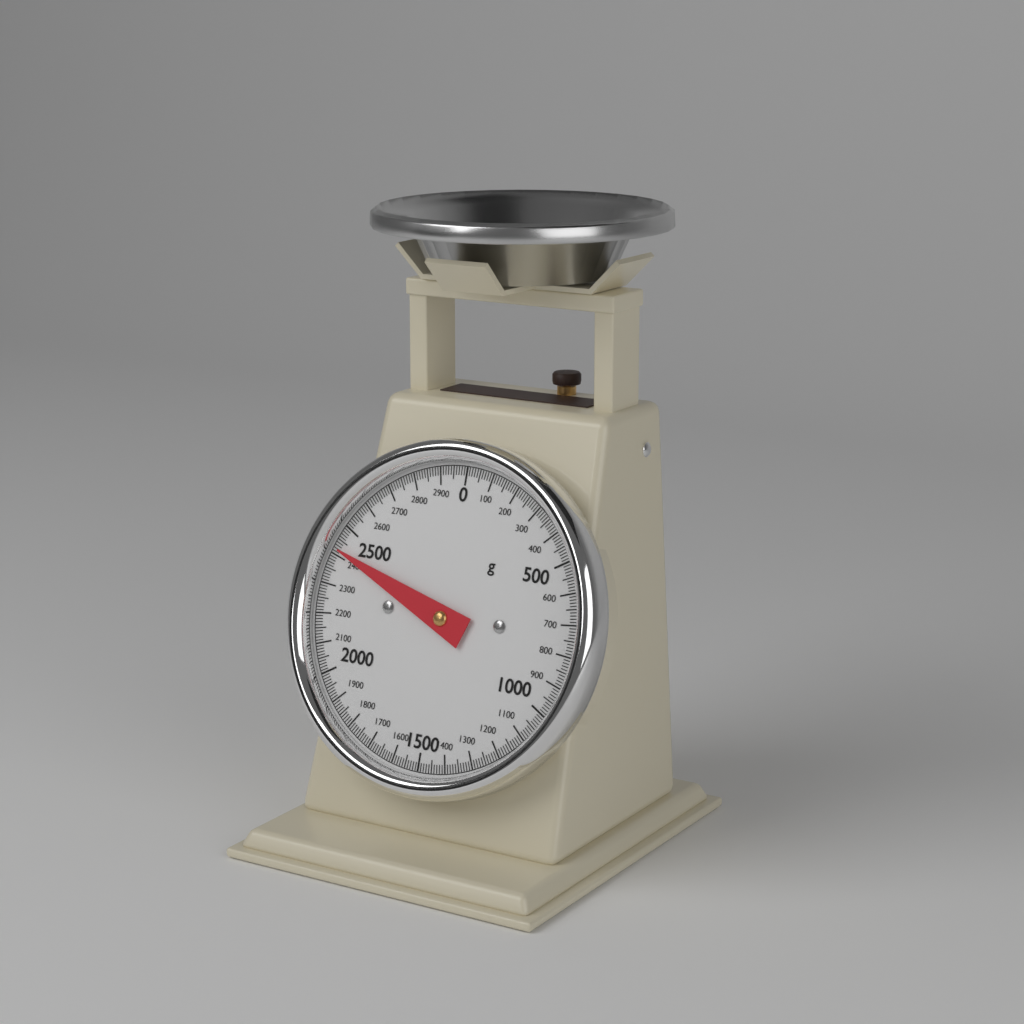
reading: 2420 g
